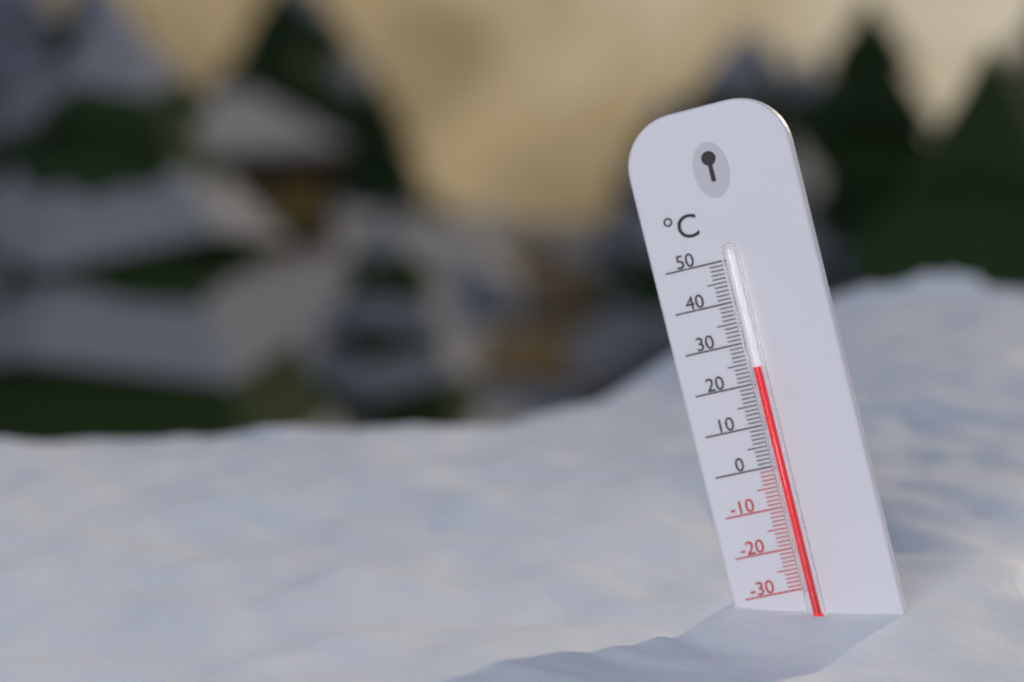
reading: 24 °C
